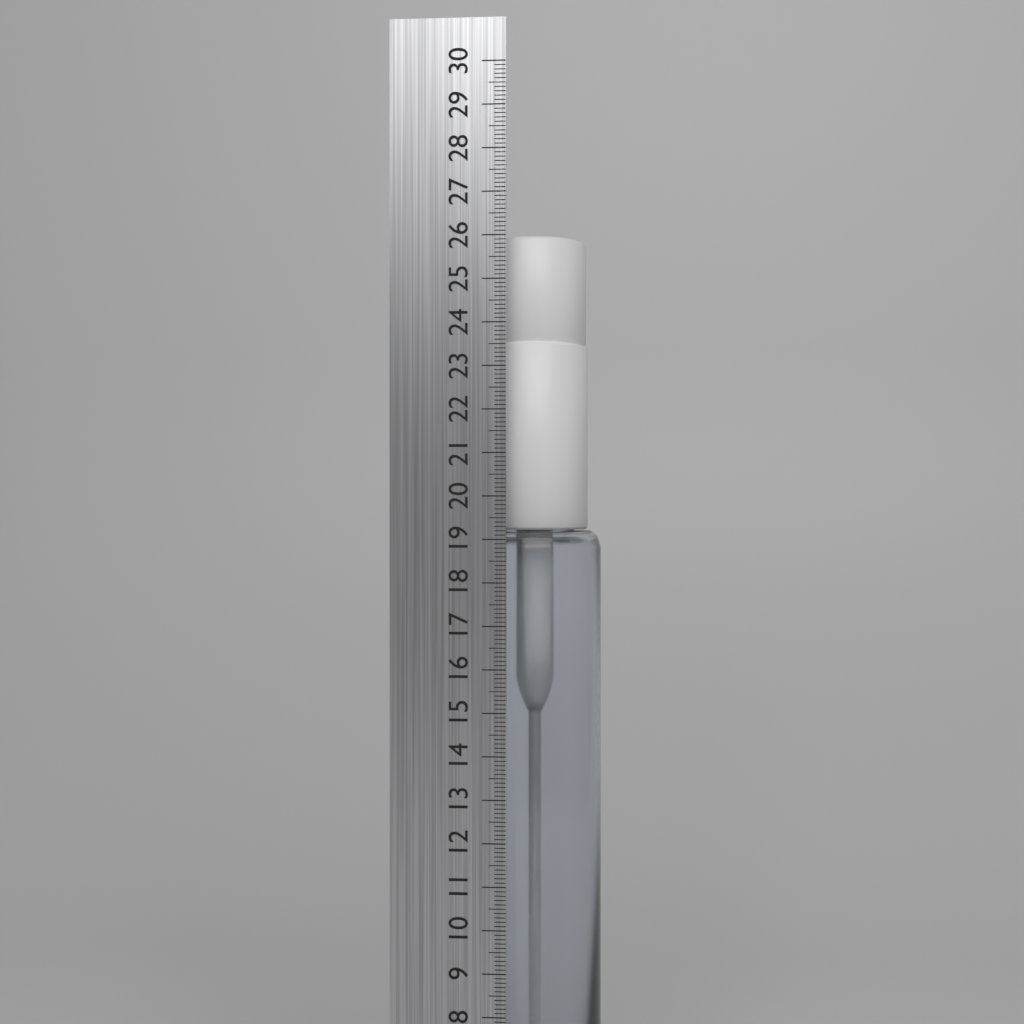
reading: 26.1 cm
